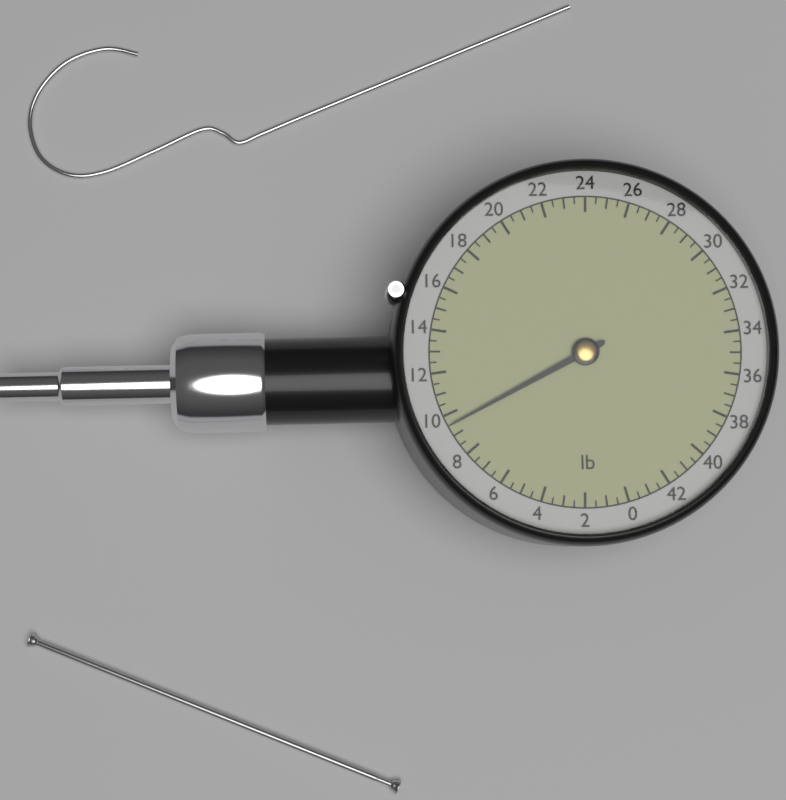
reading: 9.5 lb
